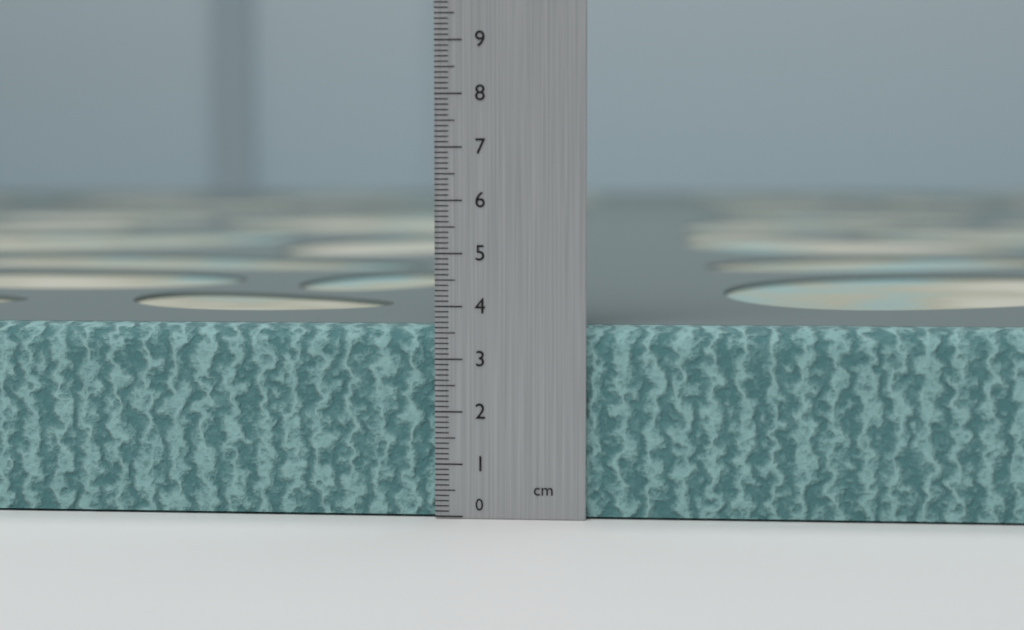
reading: 3.6 cm
